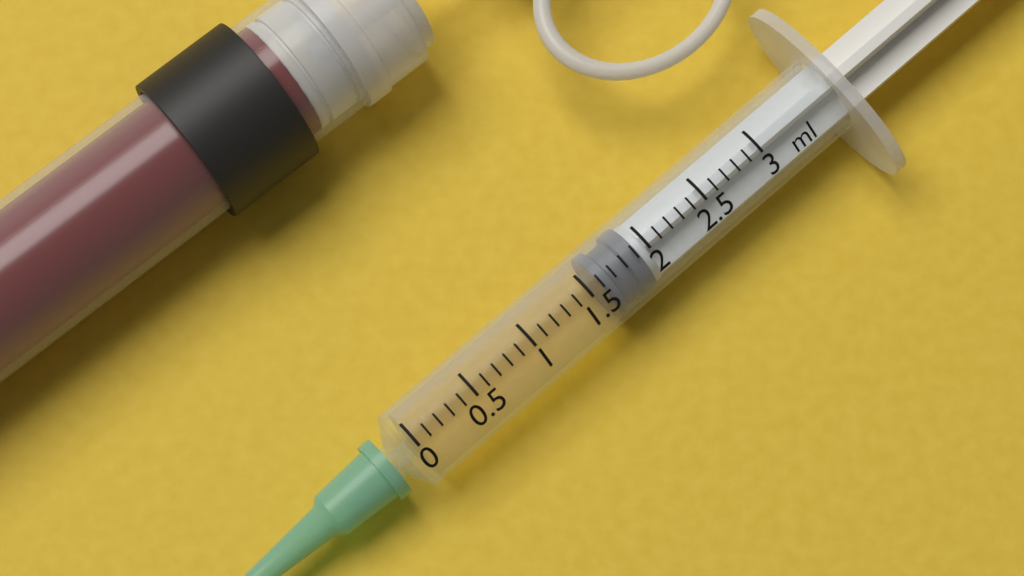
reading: 1.6 ml
